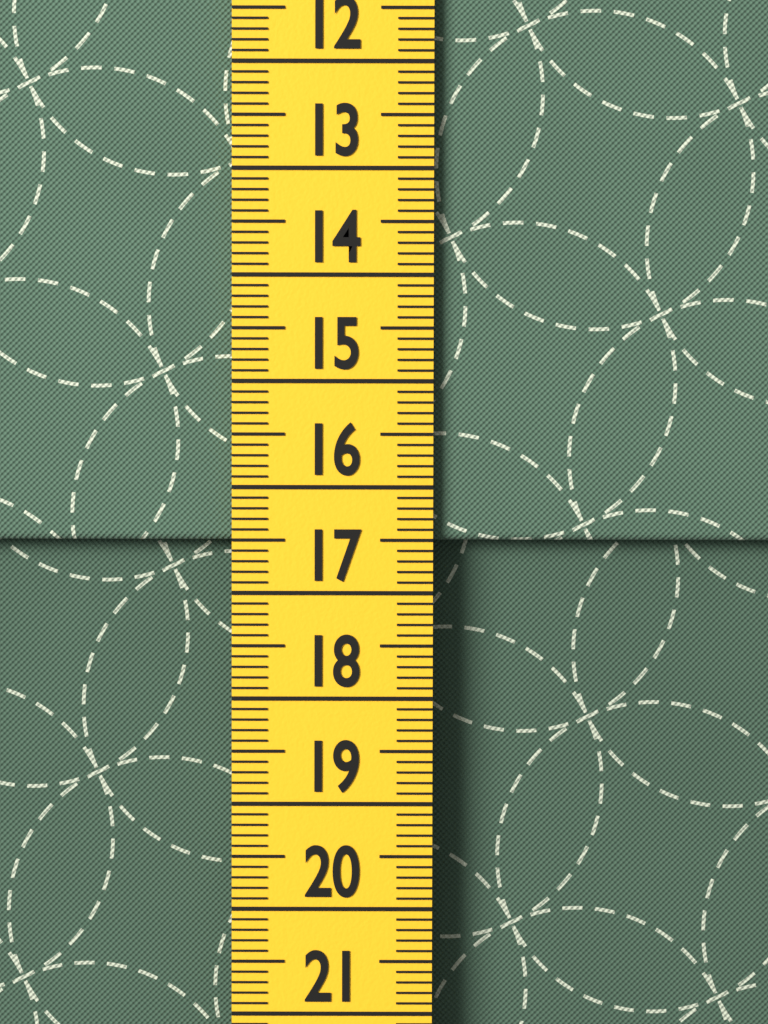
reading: 16.5 cm
